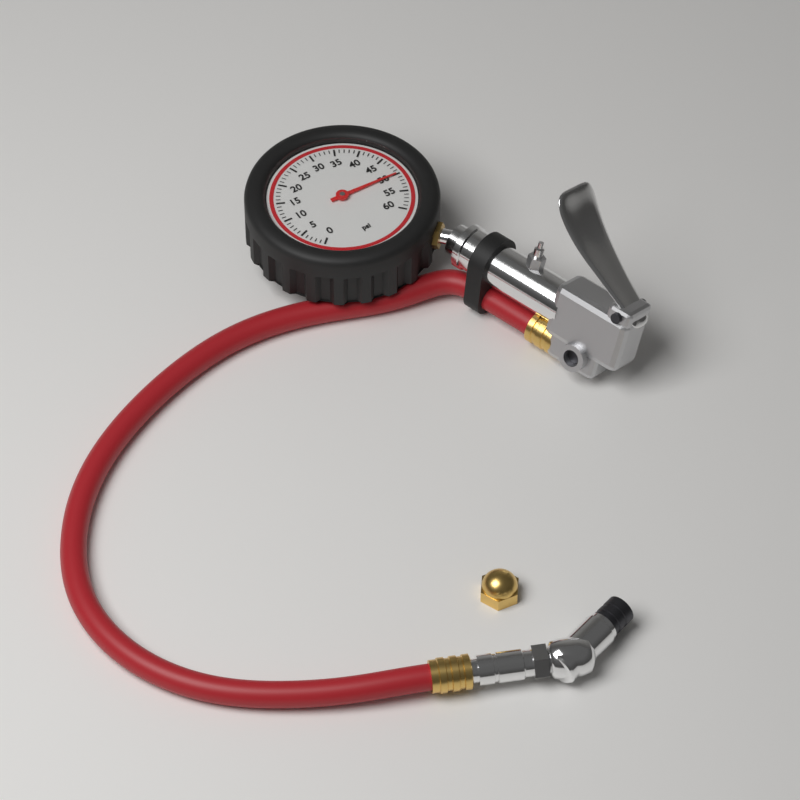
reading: 50 psi
